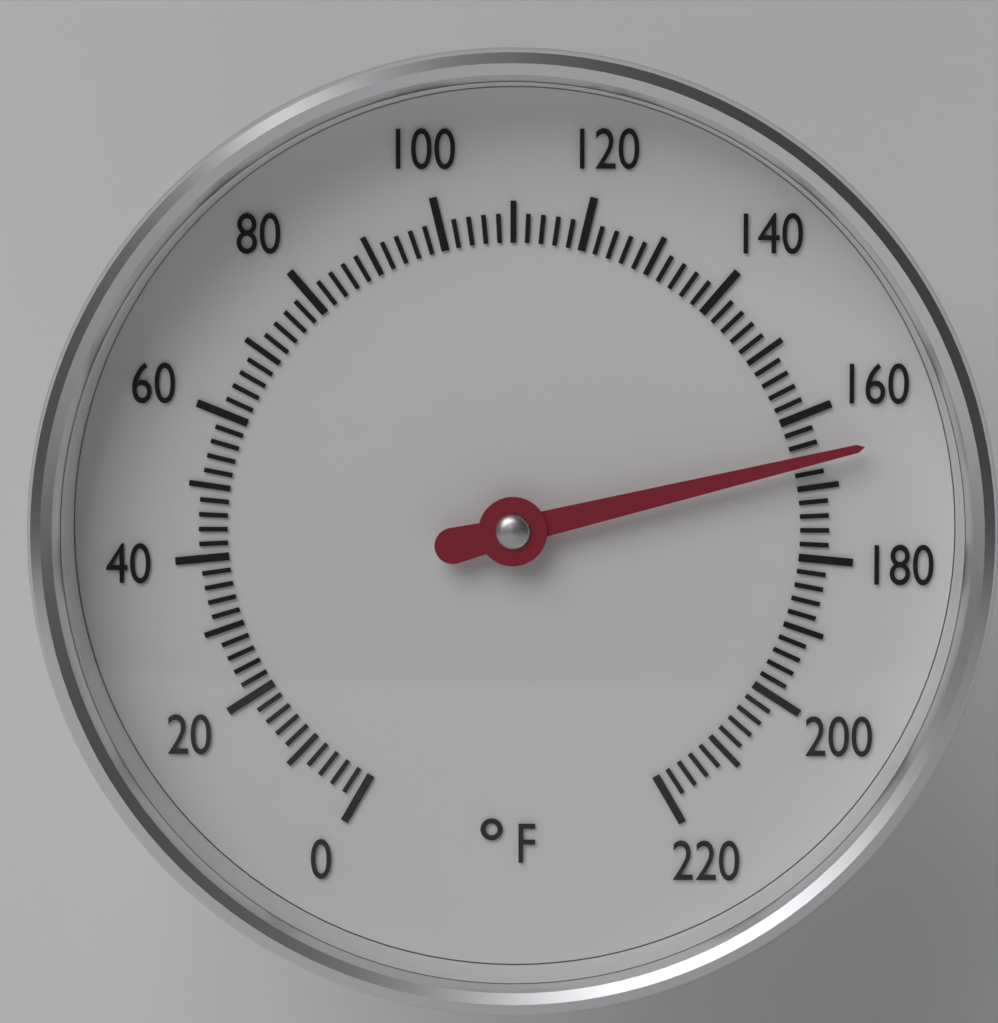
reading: 166 °F
